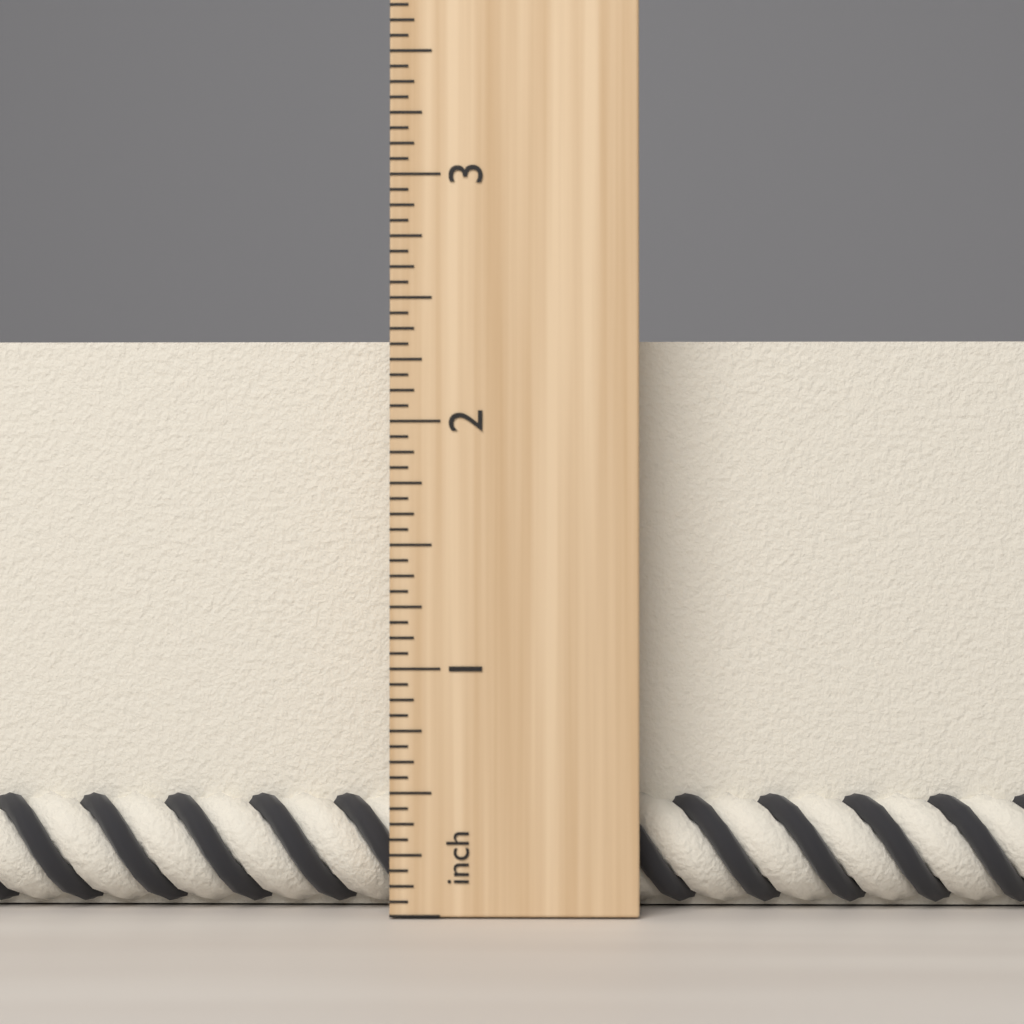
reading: 2.3750 inch
